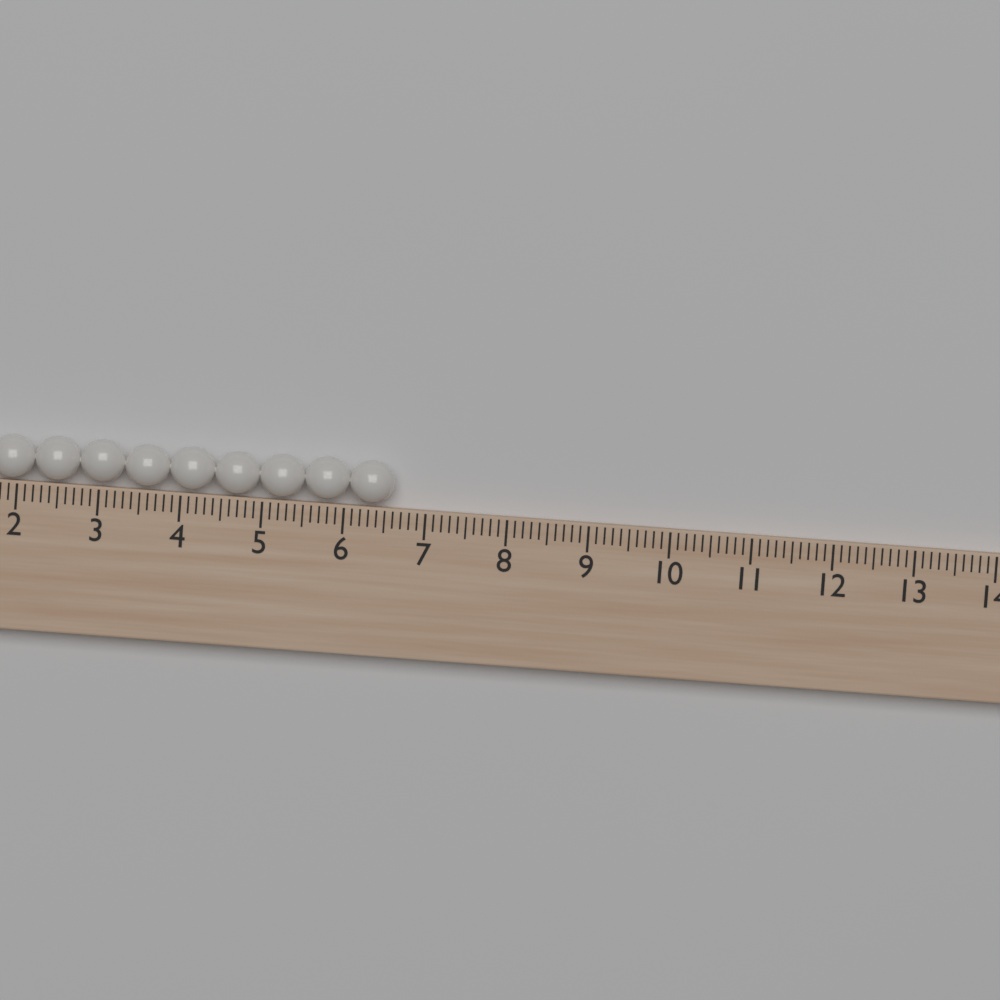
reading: 6.6 (no unit)
